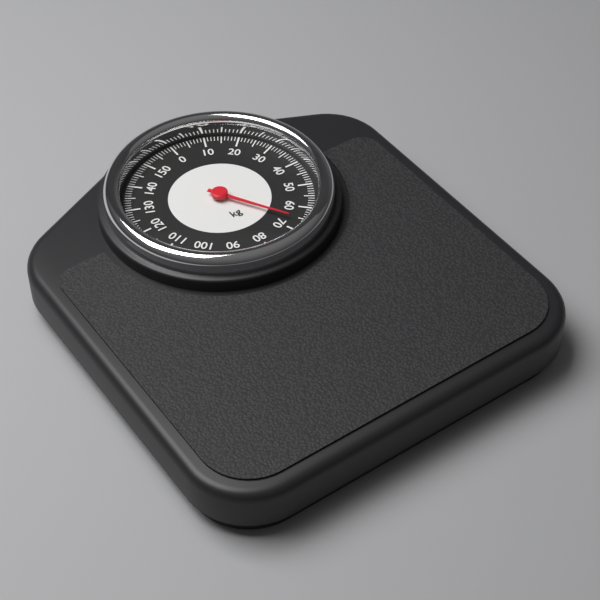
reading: 66 kg
